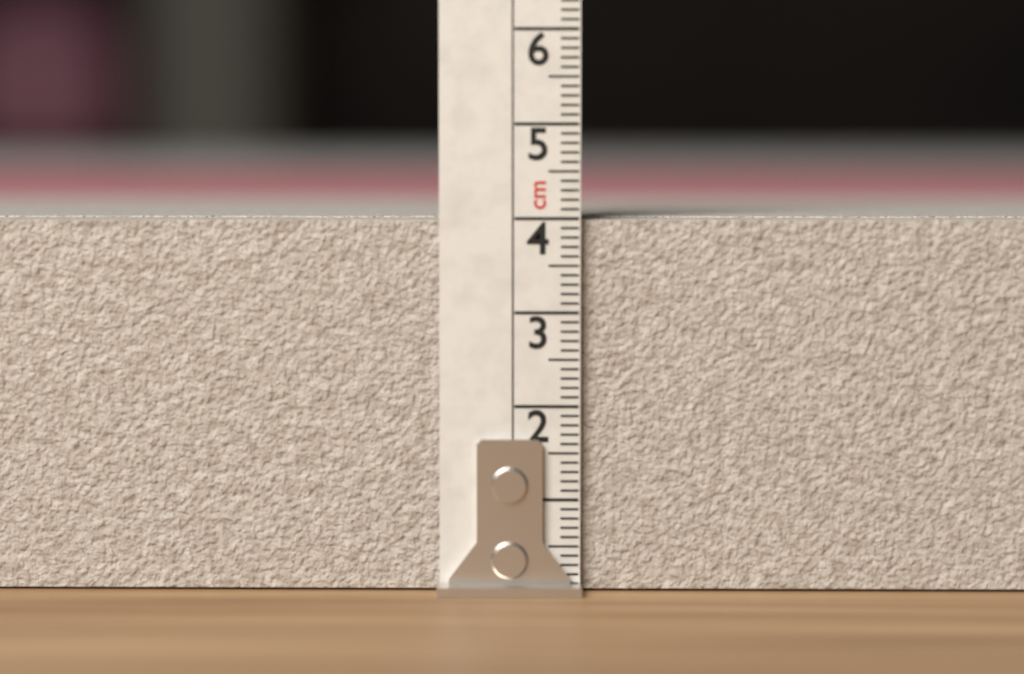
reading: 4.0 cm
